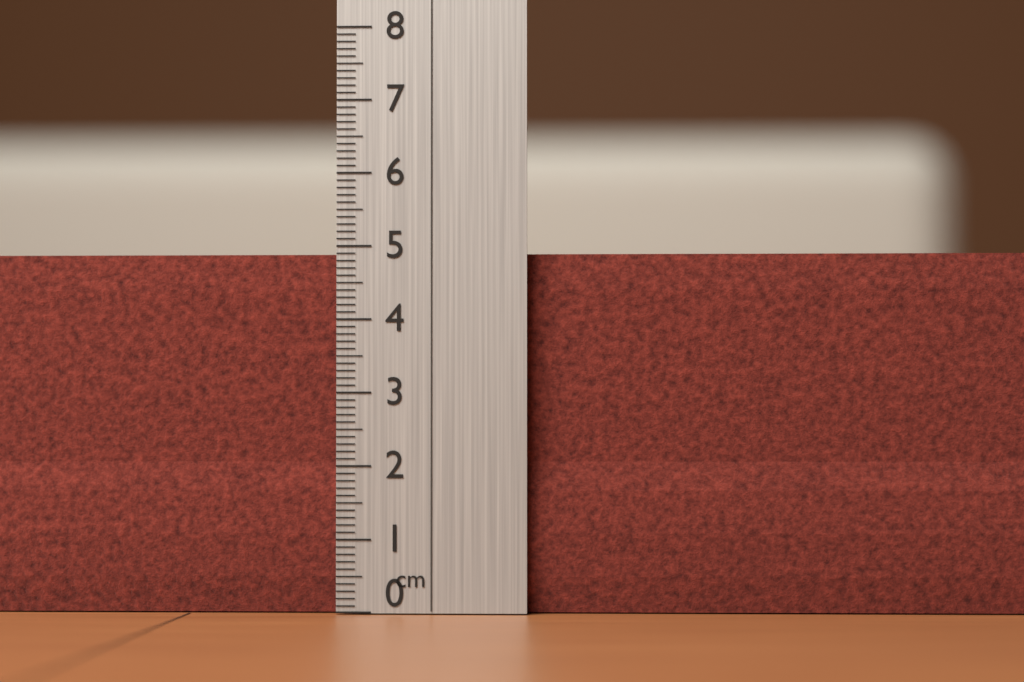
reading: 4.9 cm
